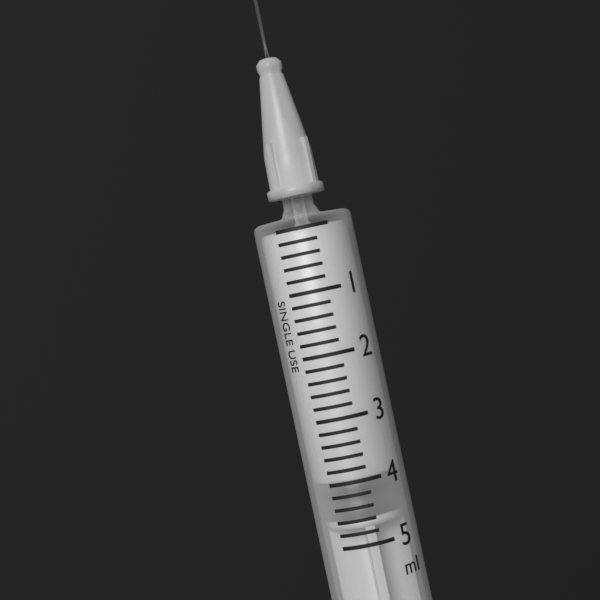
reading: 4.0 ml
